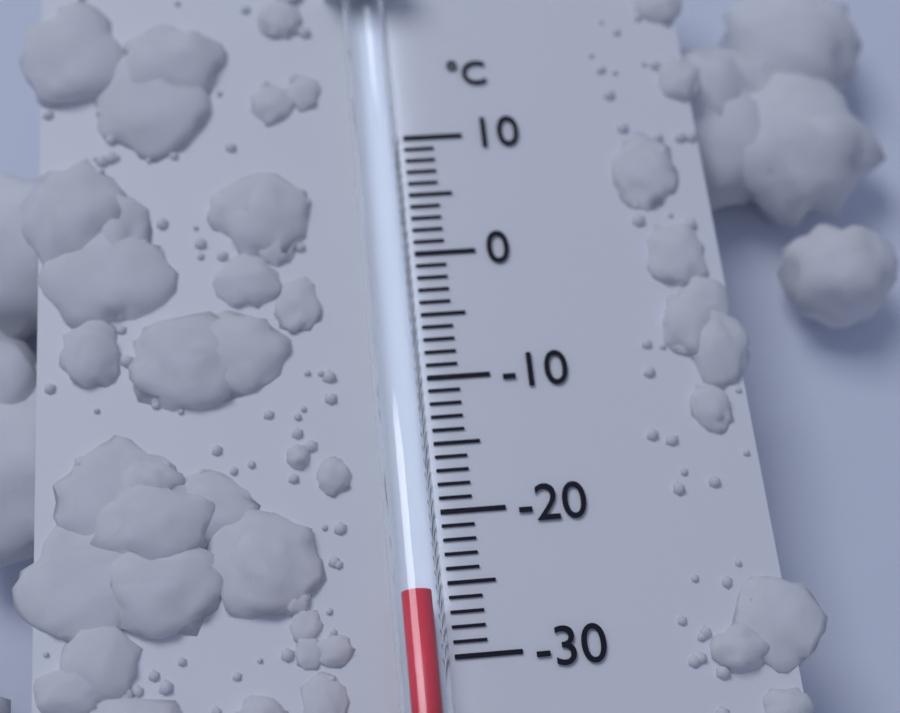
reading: -26 °C
